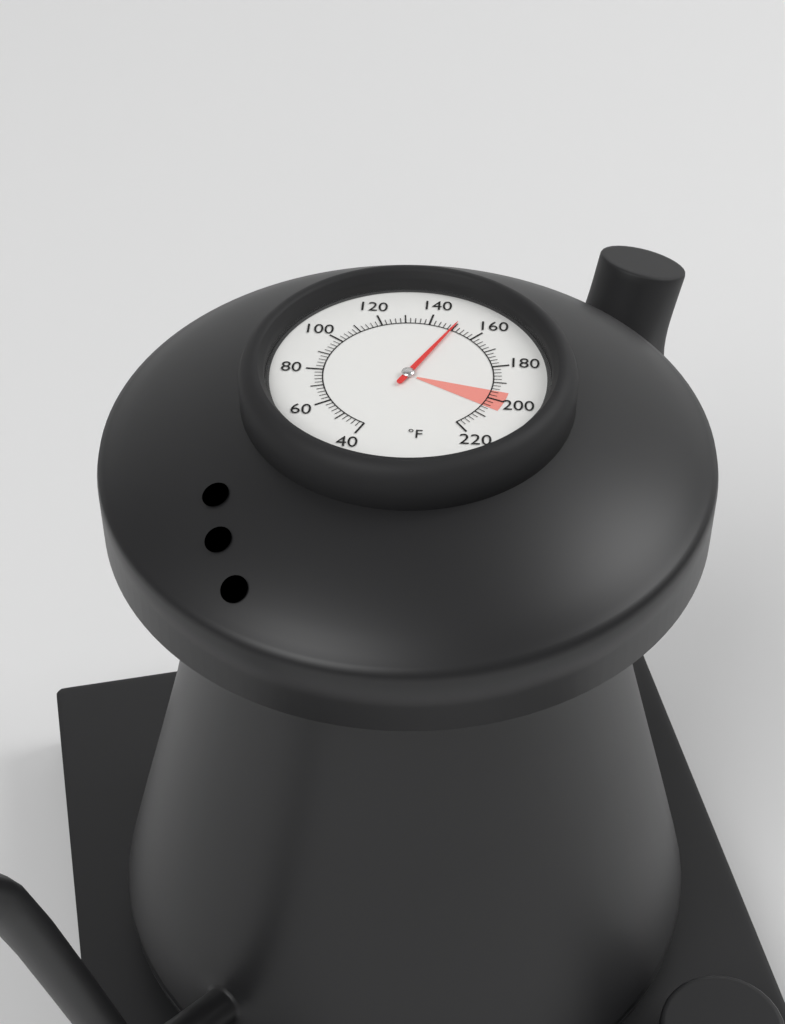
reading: 150 °F
